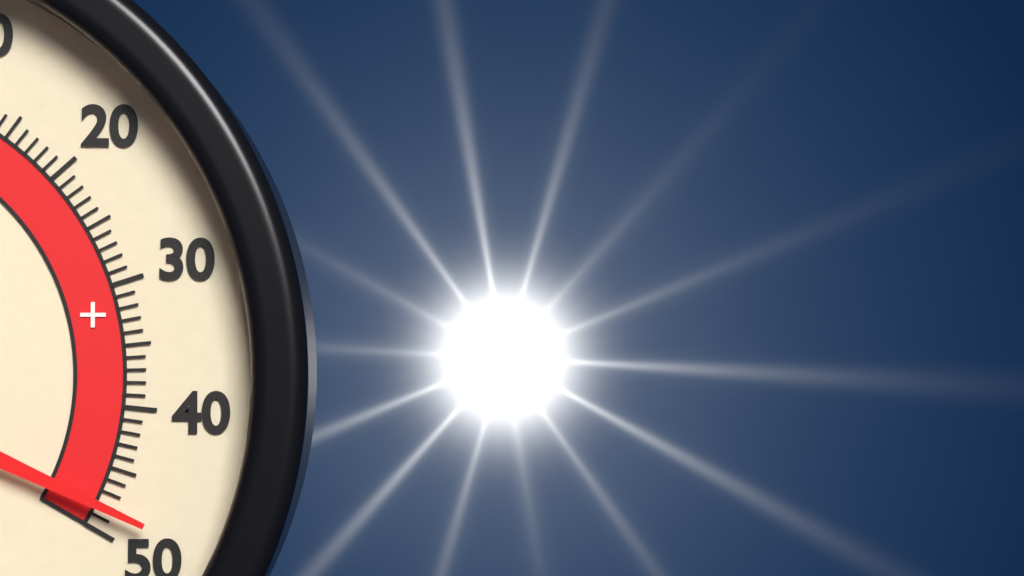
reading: 48 °C
